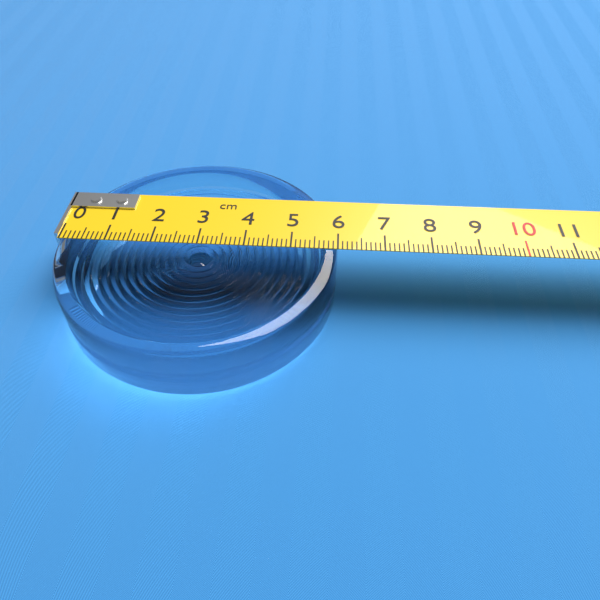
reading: 6.0 cm
